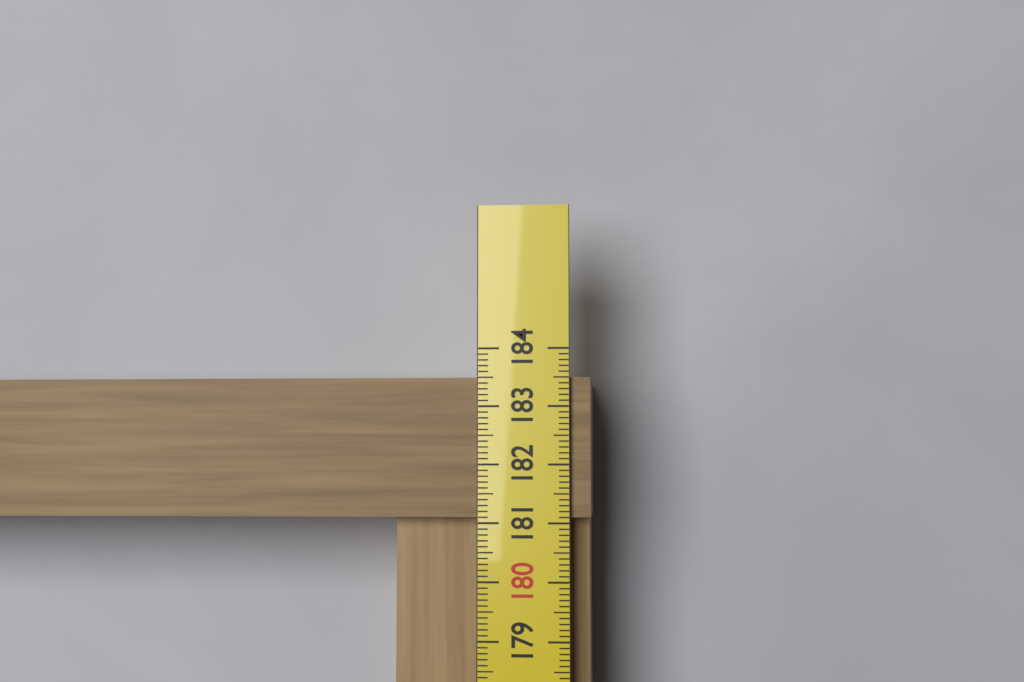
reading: 183.5 cm
